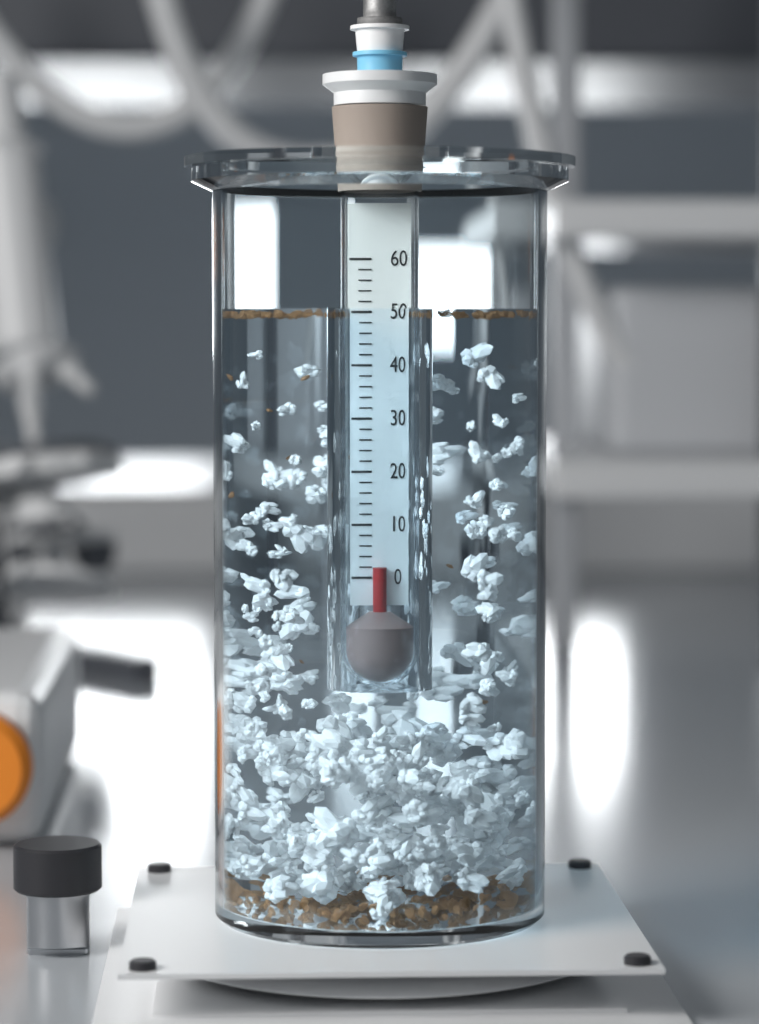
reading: 2 (no unit)
